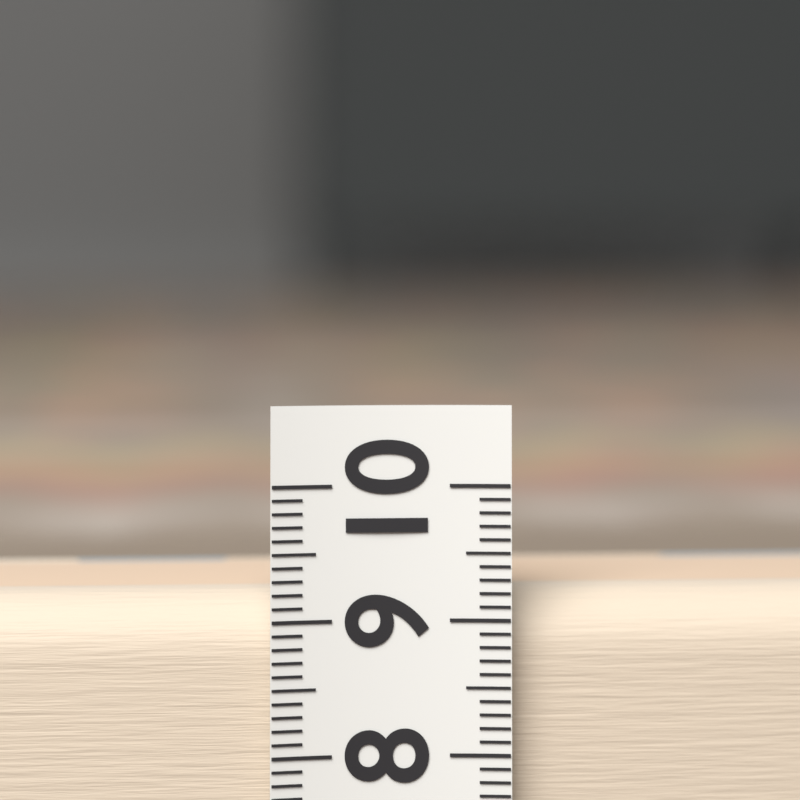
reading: 9.2 (no unit)
